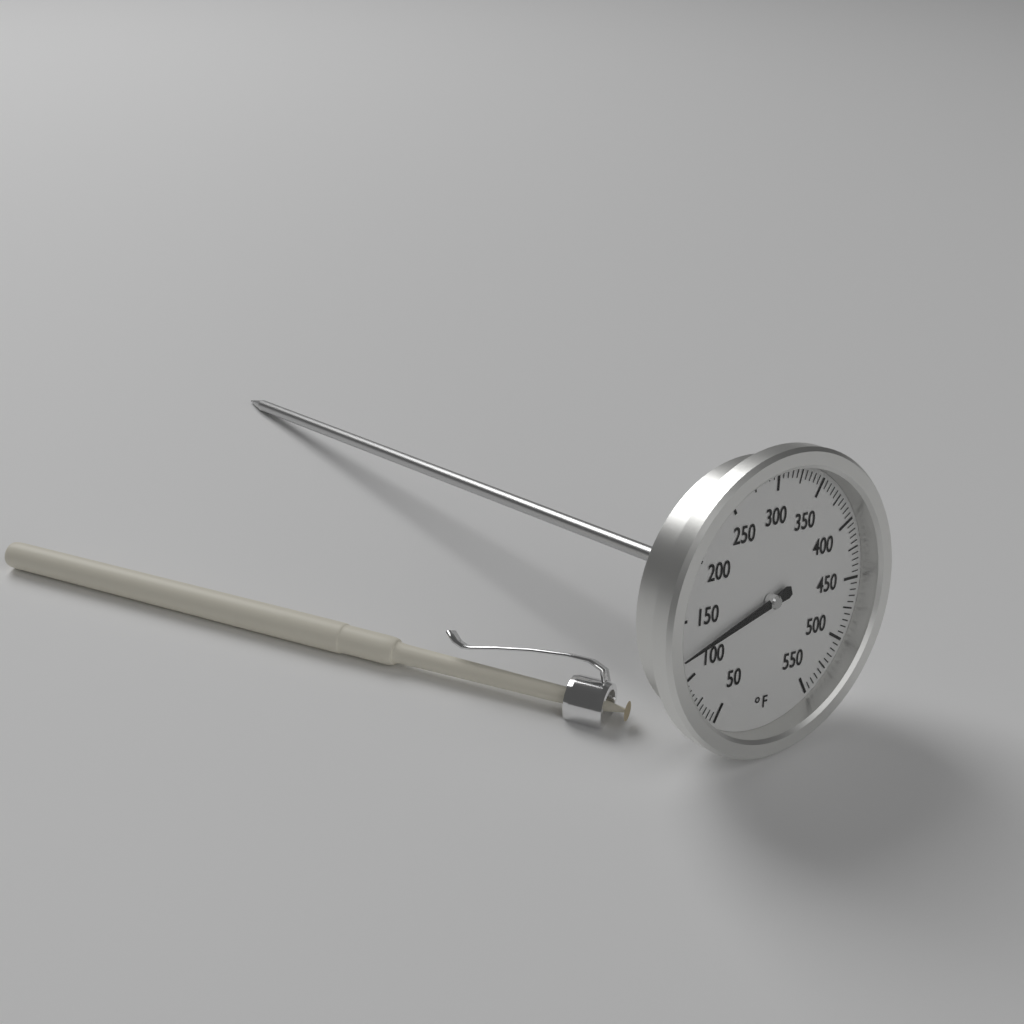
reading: 120 °F
